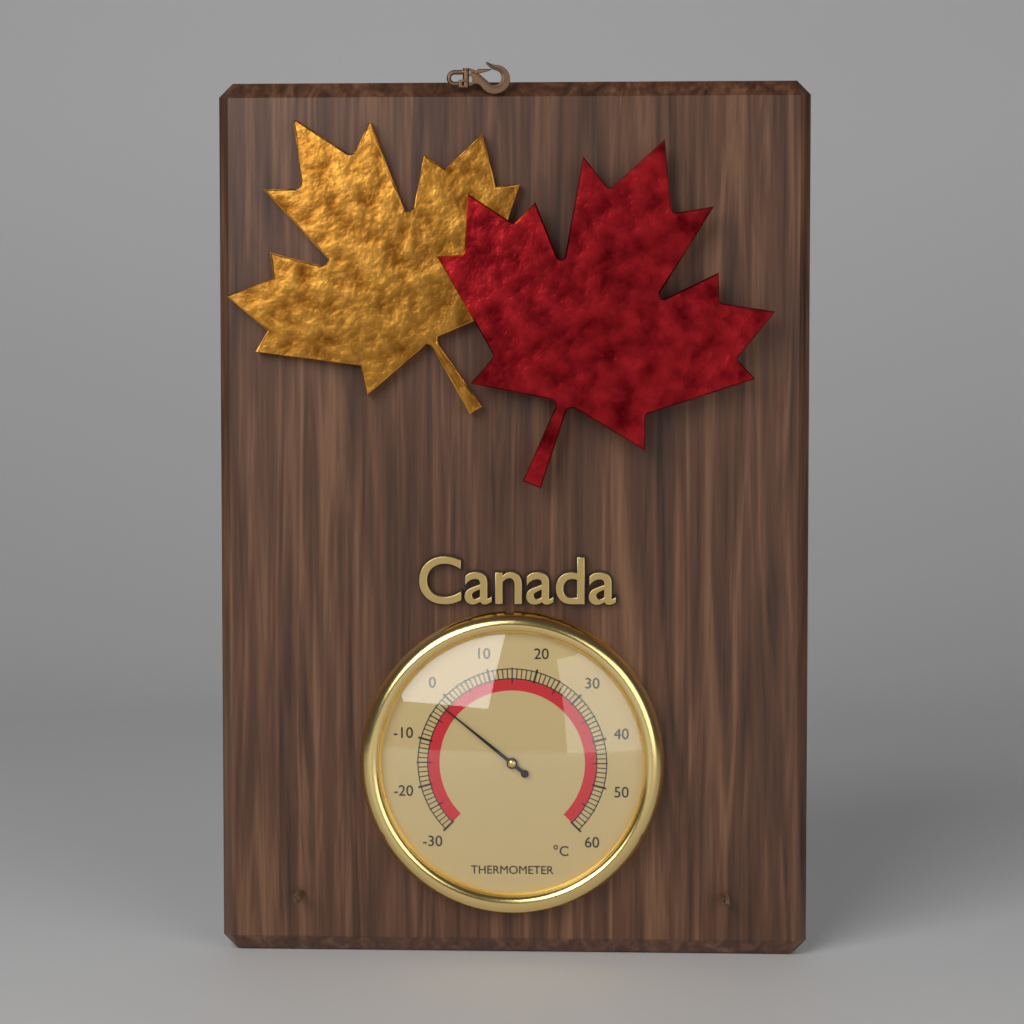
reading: -2 °C
